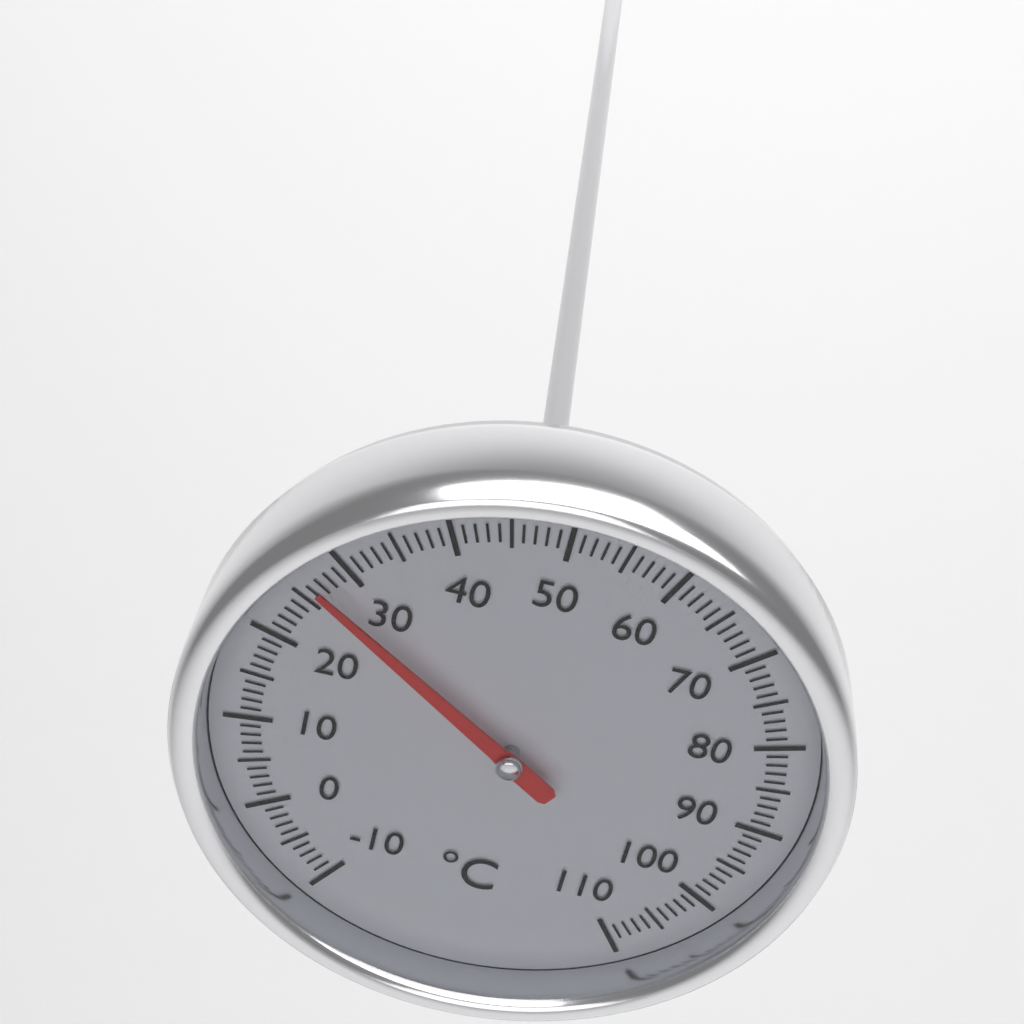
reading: 27 °C
